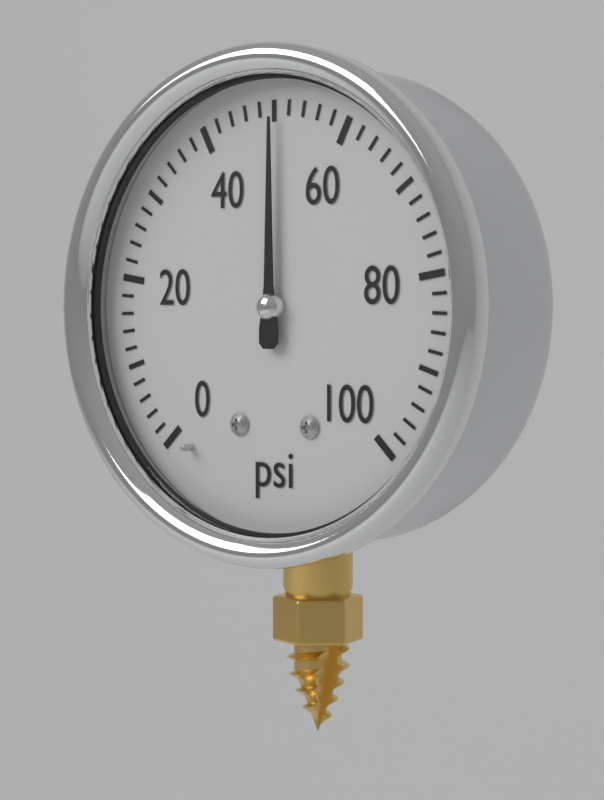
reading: 50 psi
